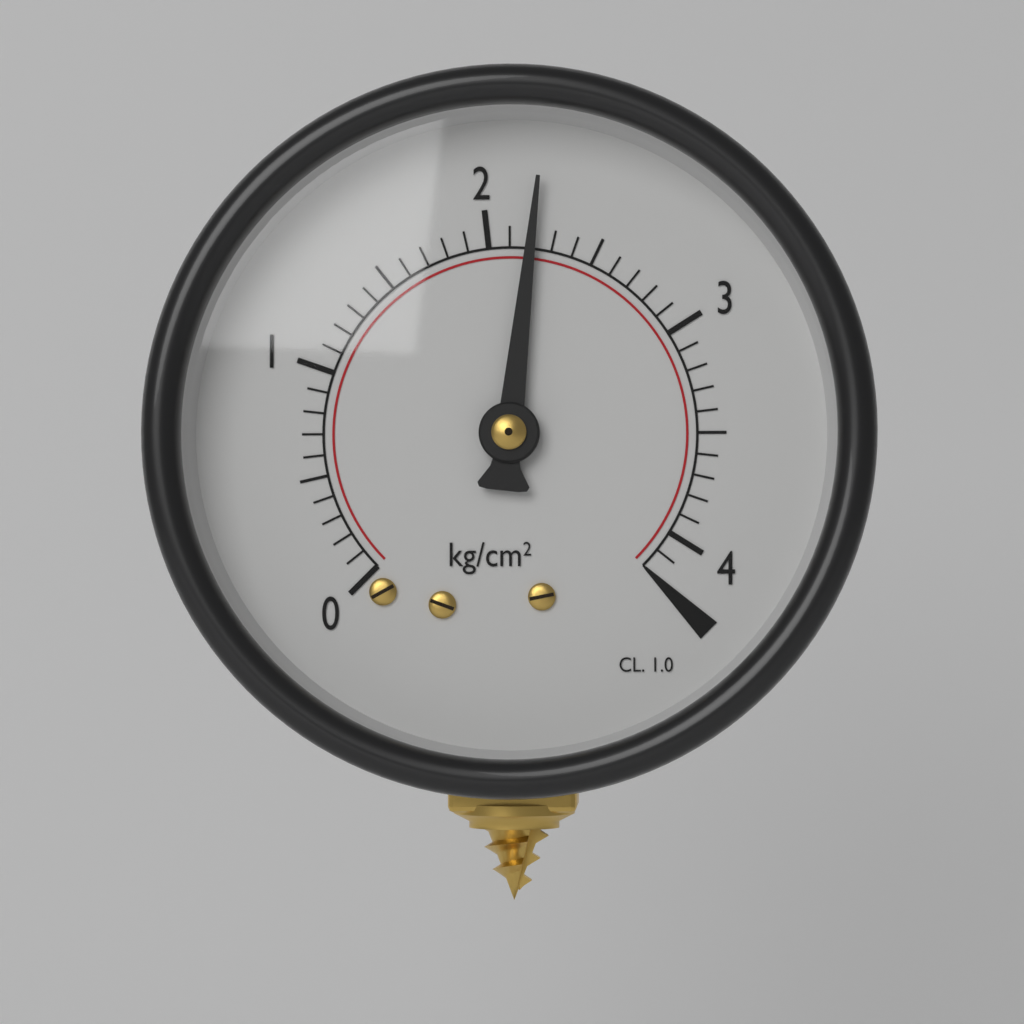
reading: 2.2 kg/cm²
